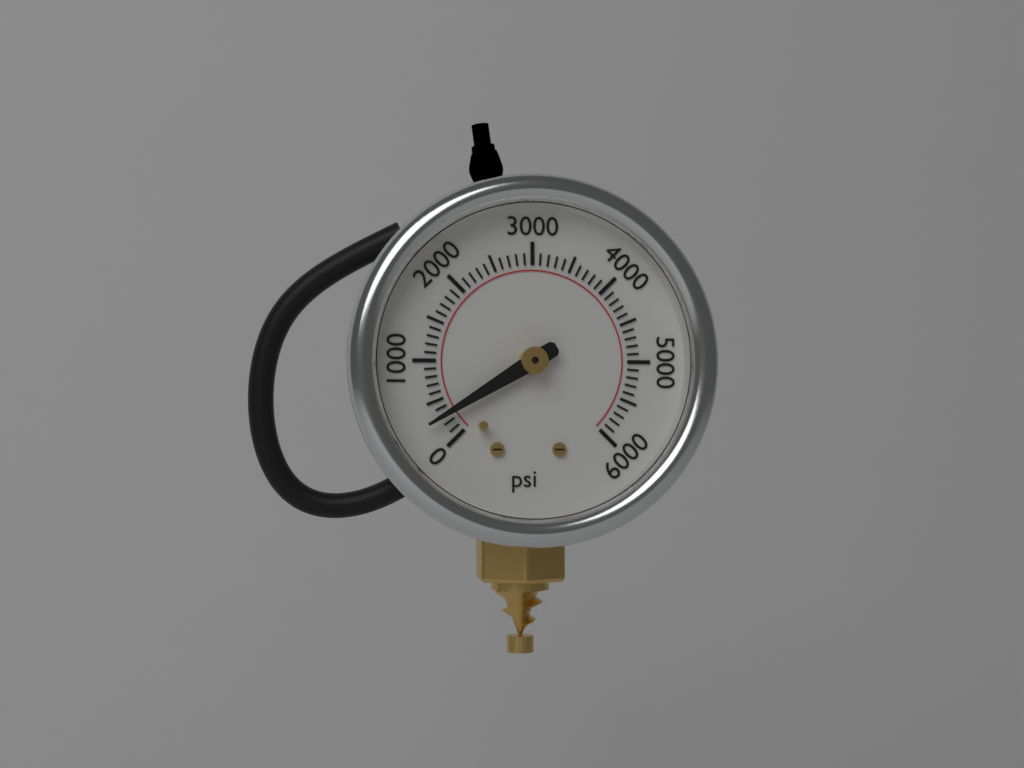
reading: 300 psi
